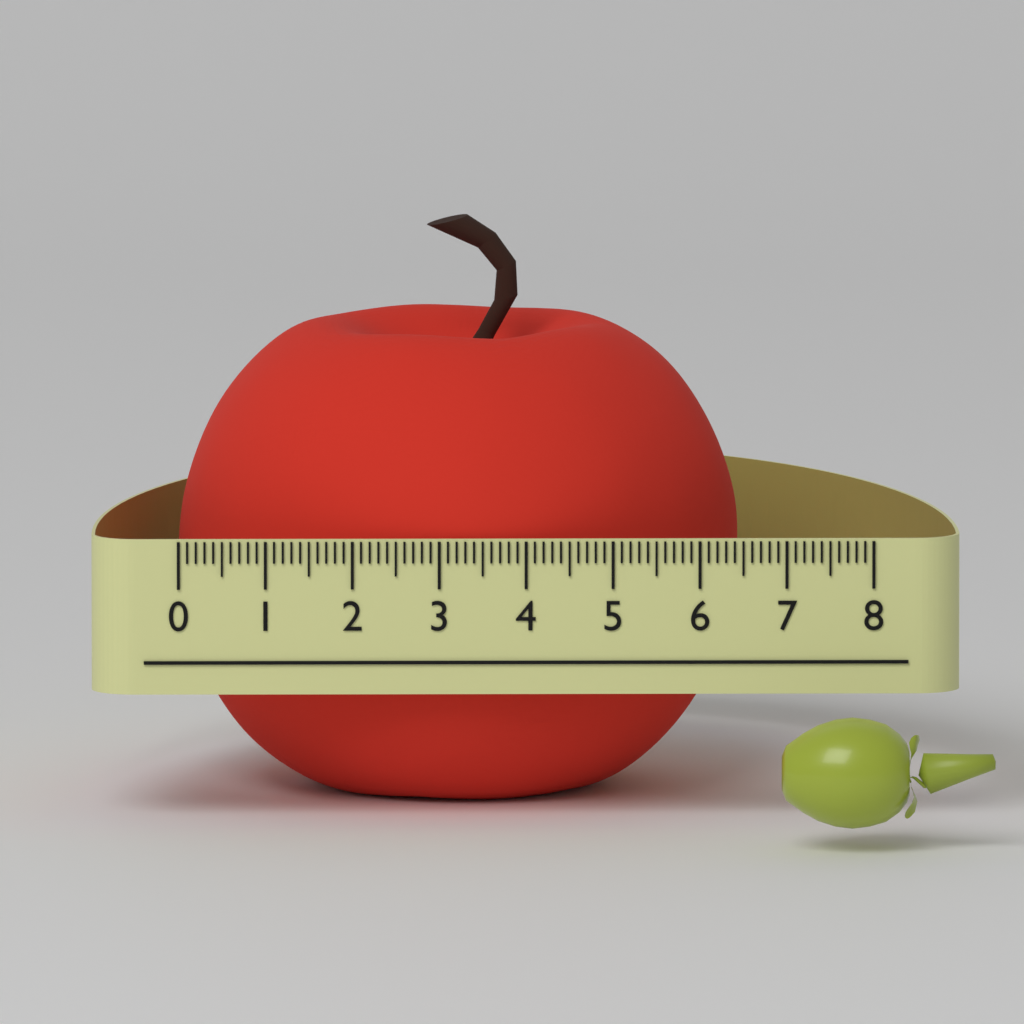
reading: 6.5 (no unit)
